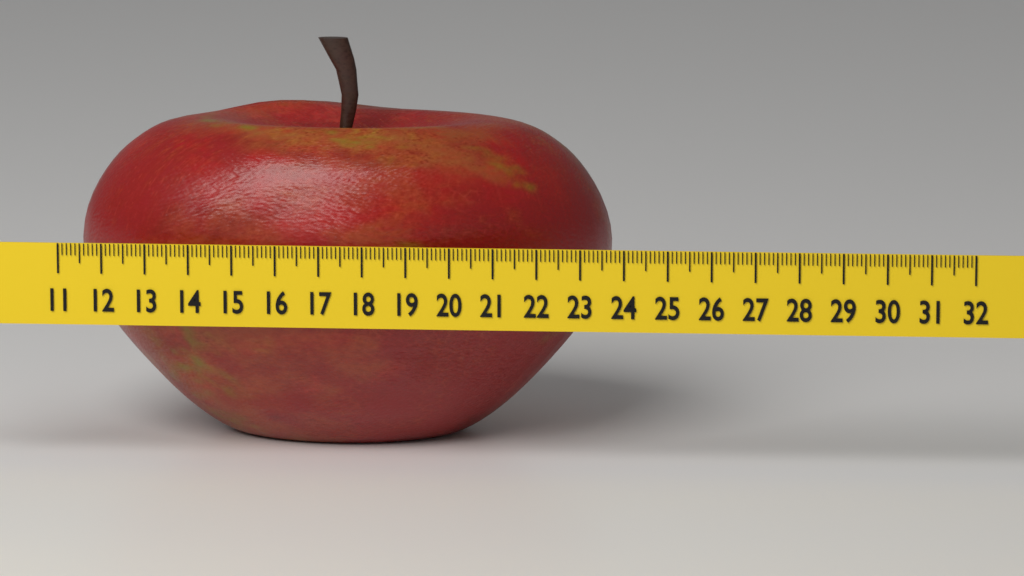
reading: 23.5 (no unit)
